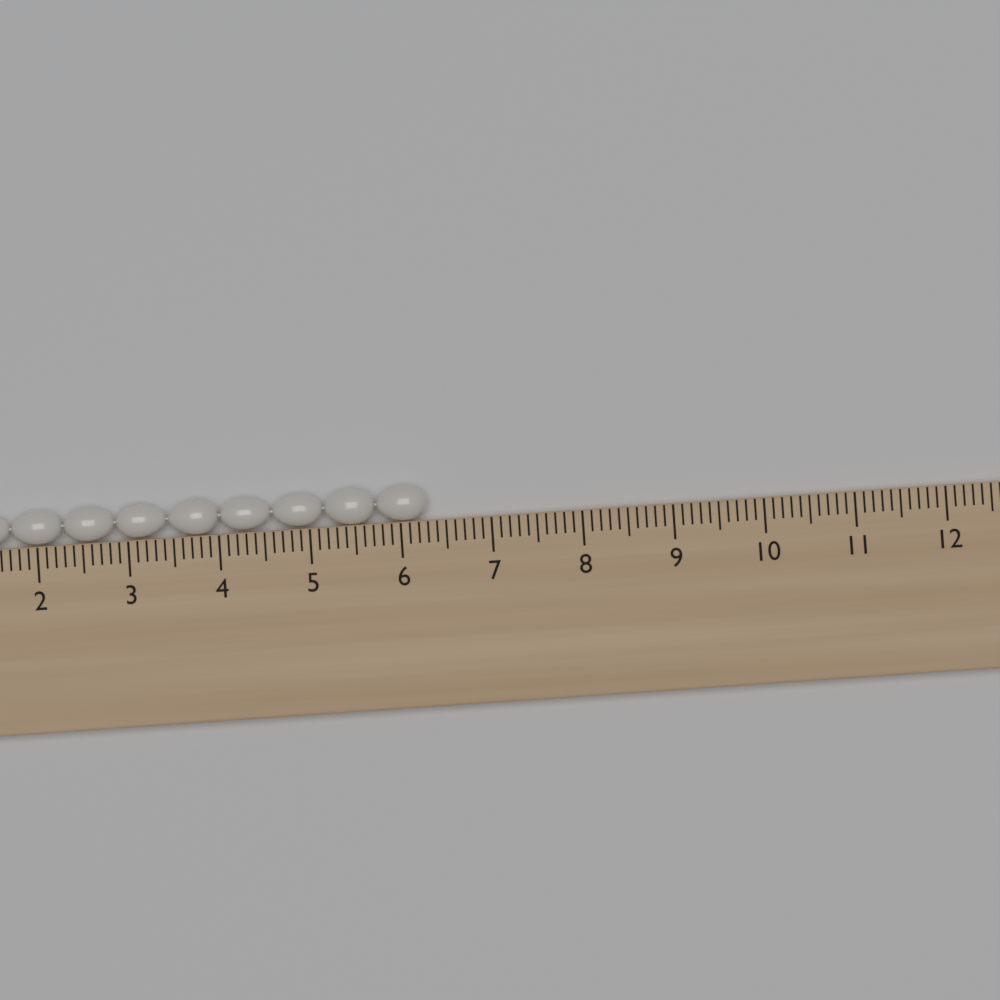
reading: 6.3 cm
